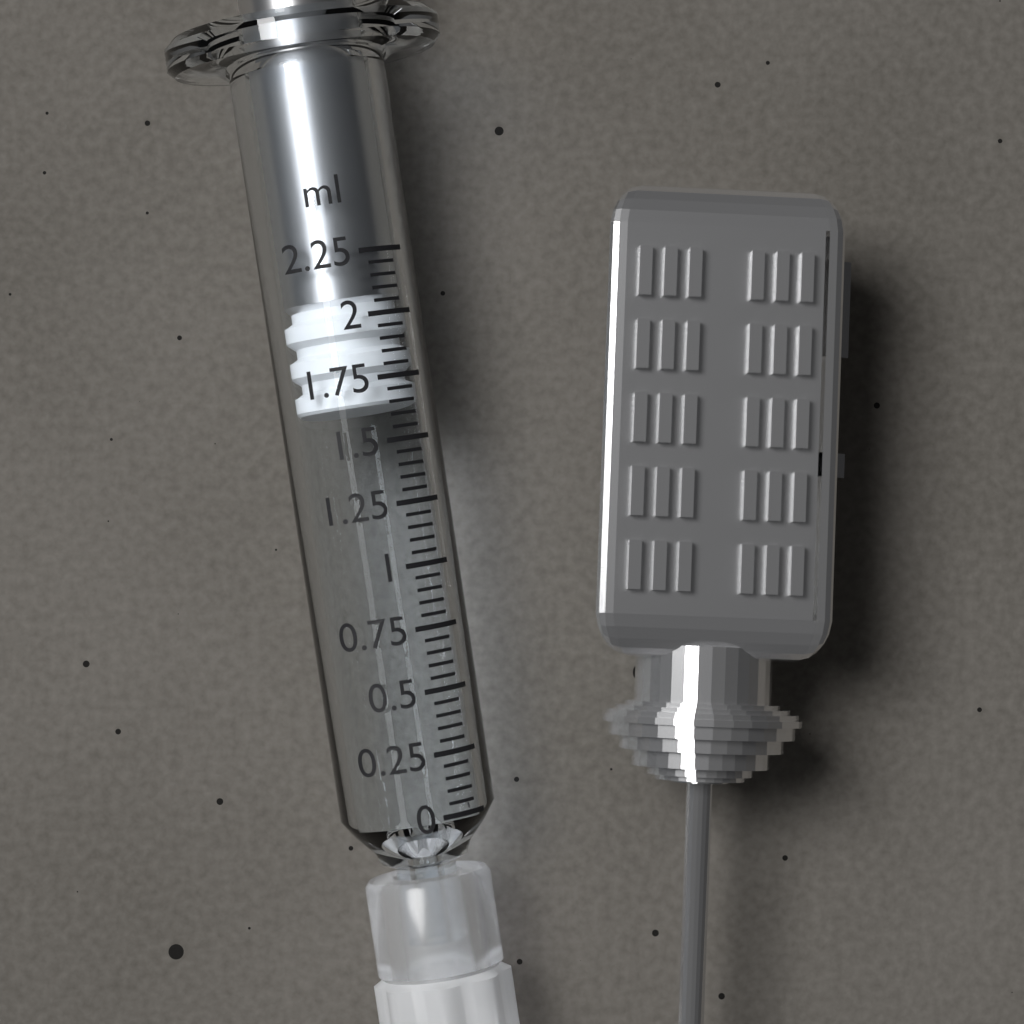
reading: 1.65 ml
